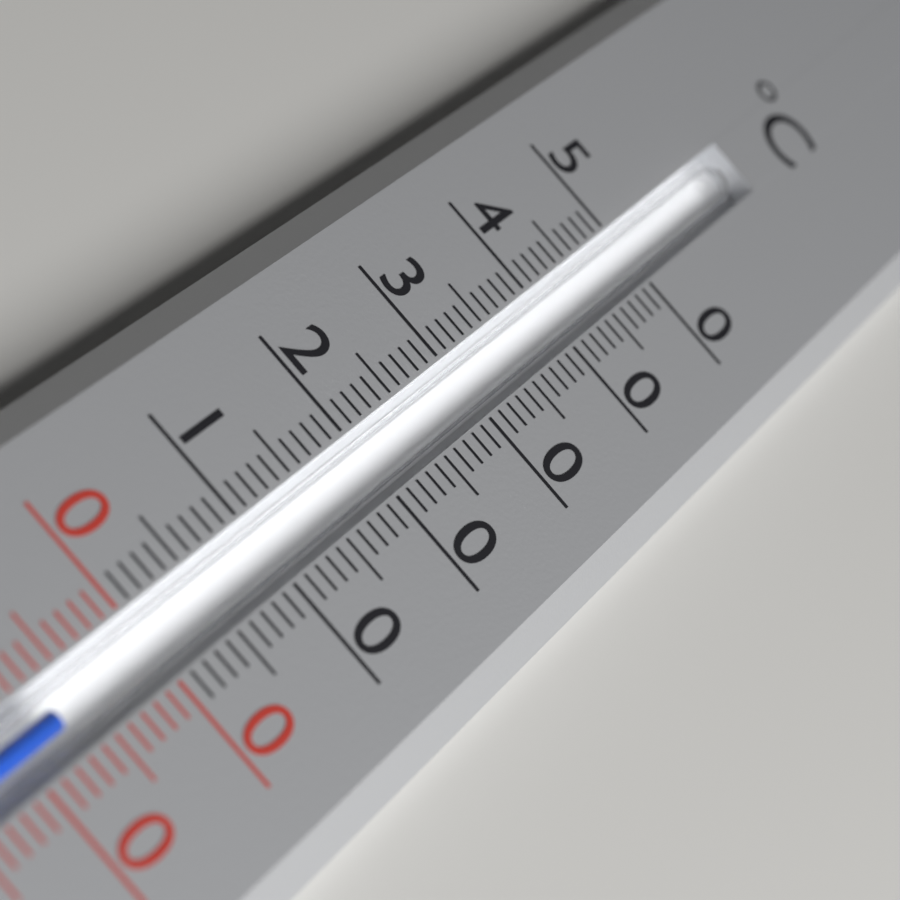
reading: -7 °C
